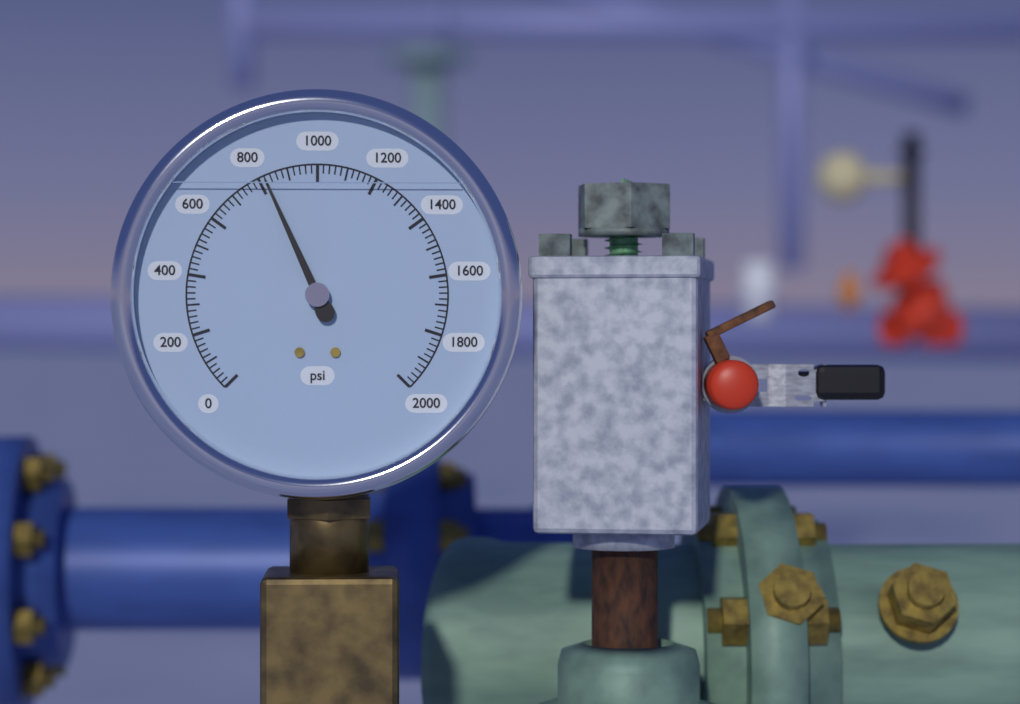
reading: 820 psi
